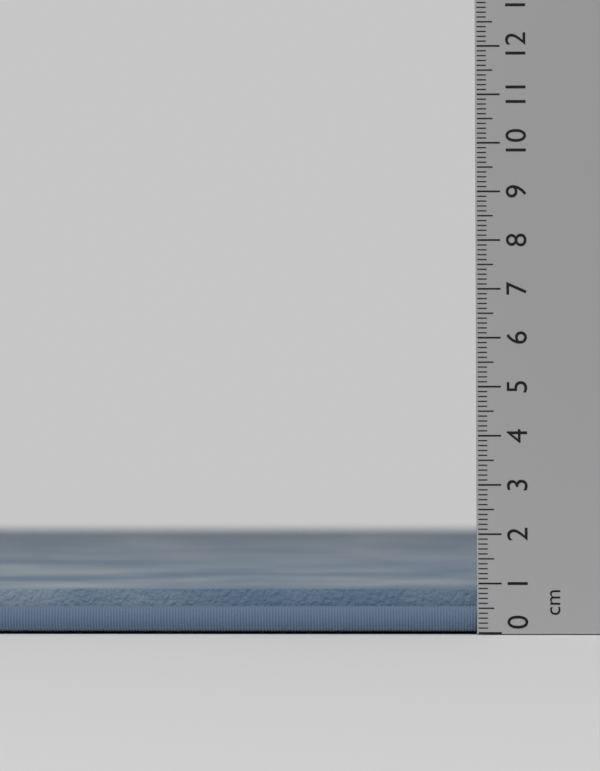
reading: 0.9 cm
